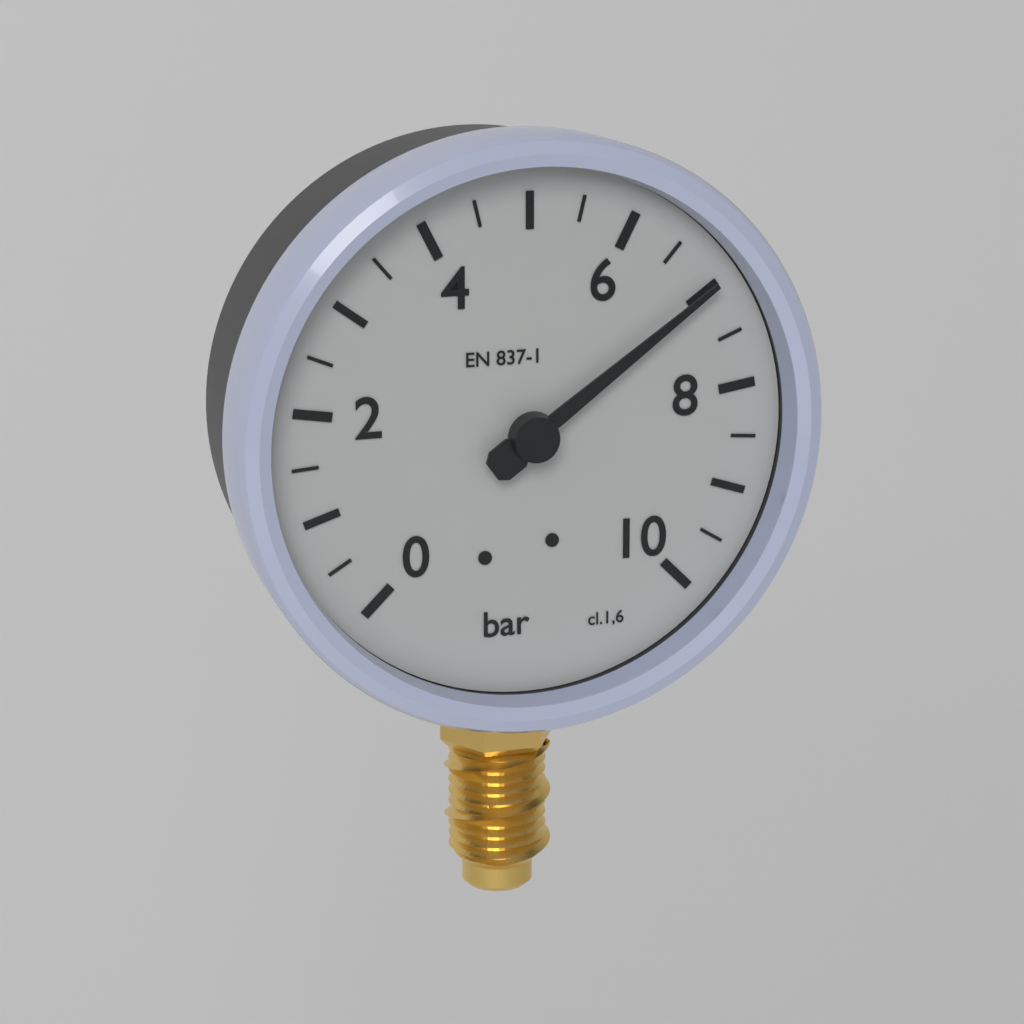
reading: 7.0 bar
